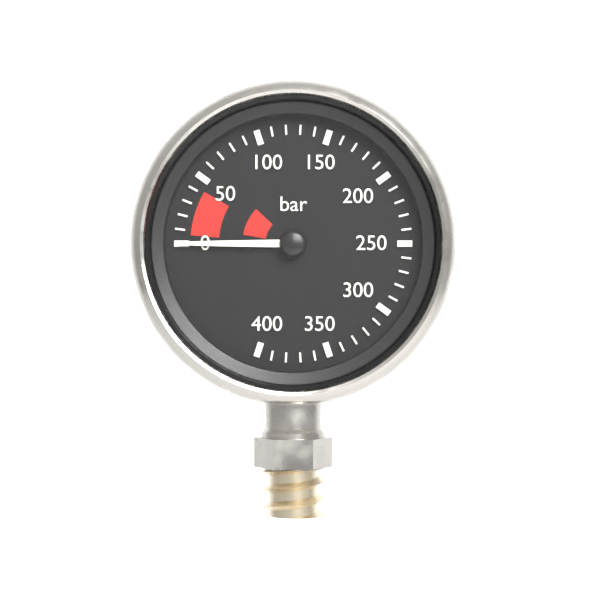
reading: 0 bar
